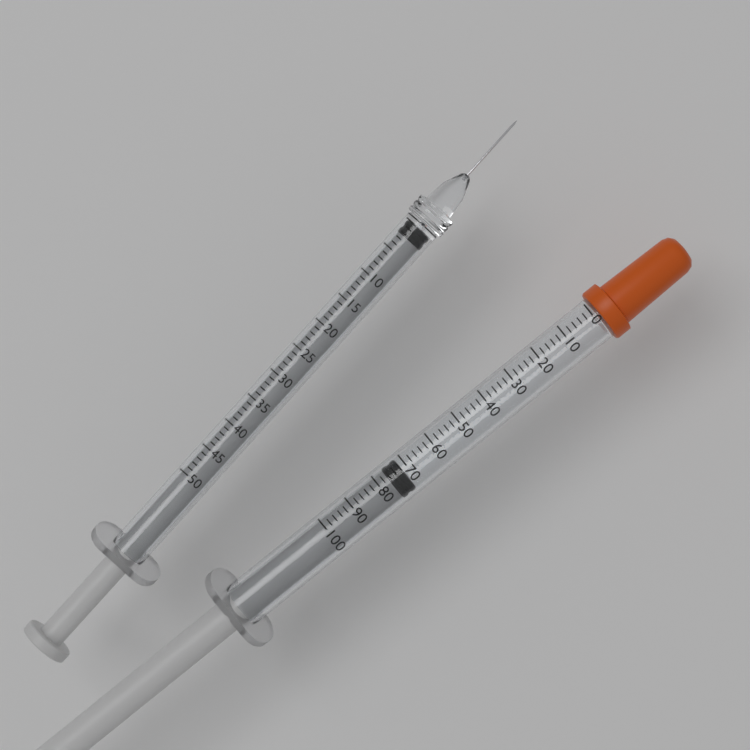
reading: 72 (no unit)
